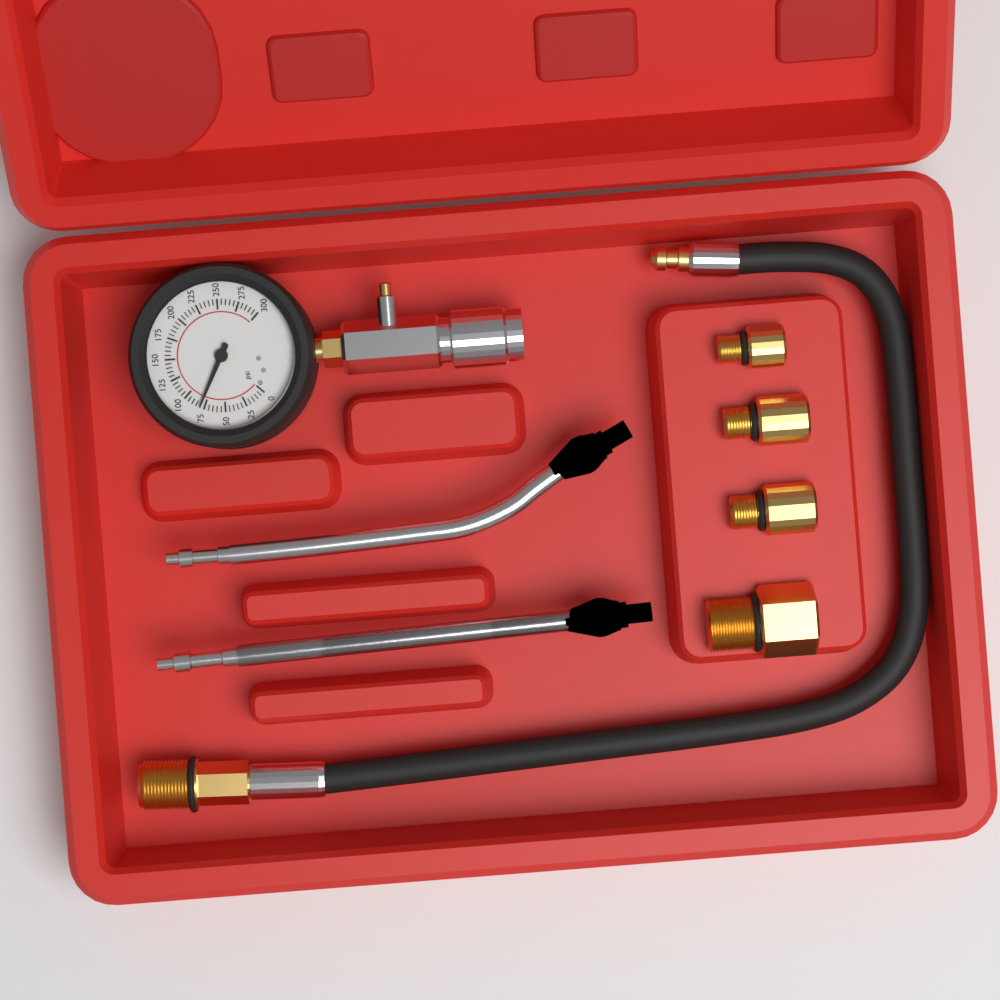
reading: 80 psi
